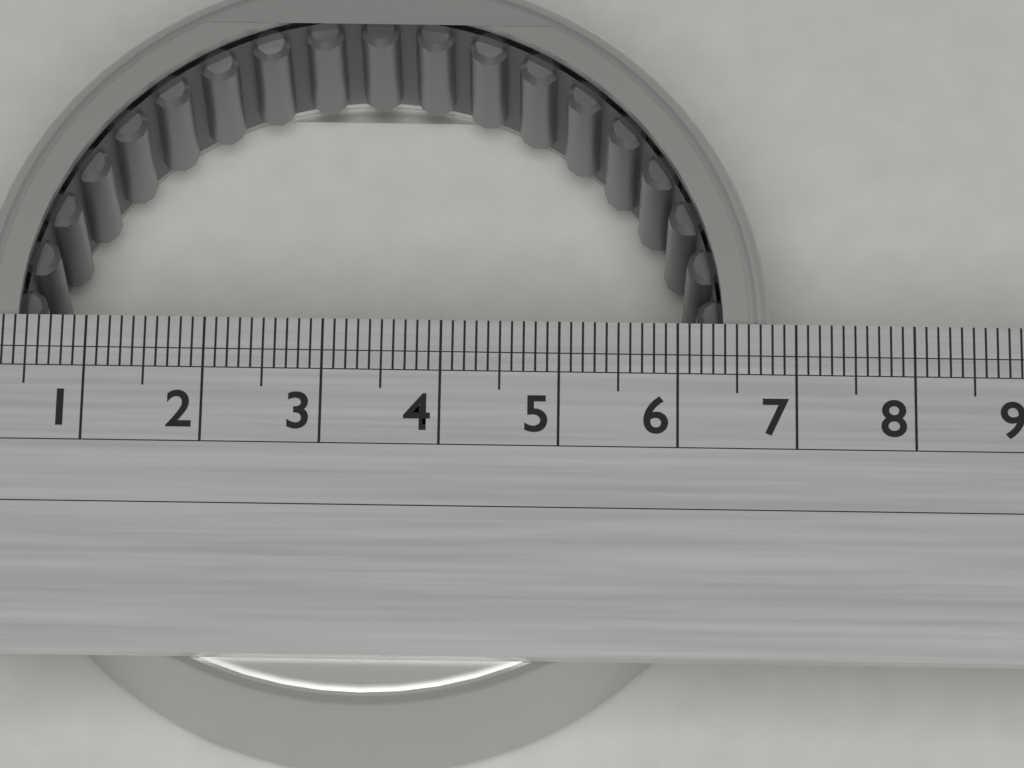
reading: 6.8 (no unit)
